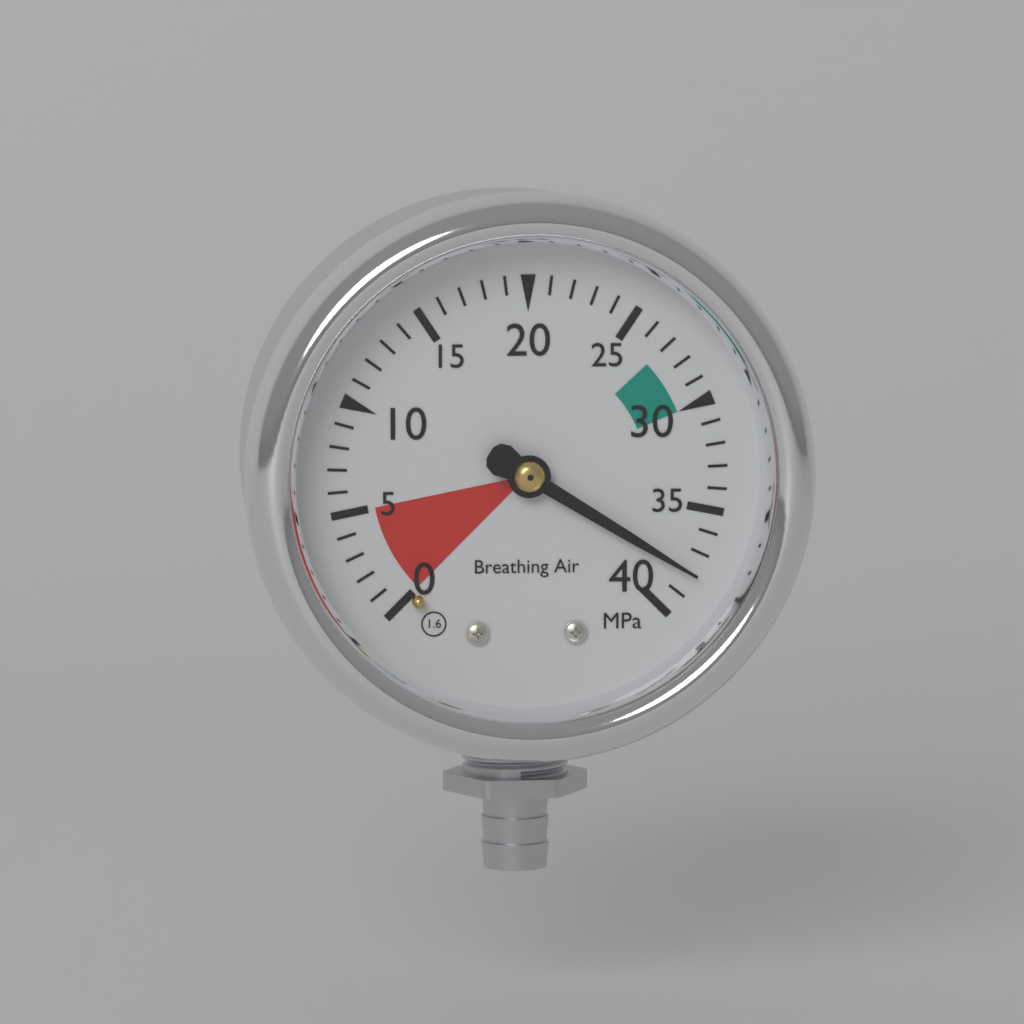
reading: 38 MPa
